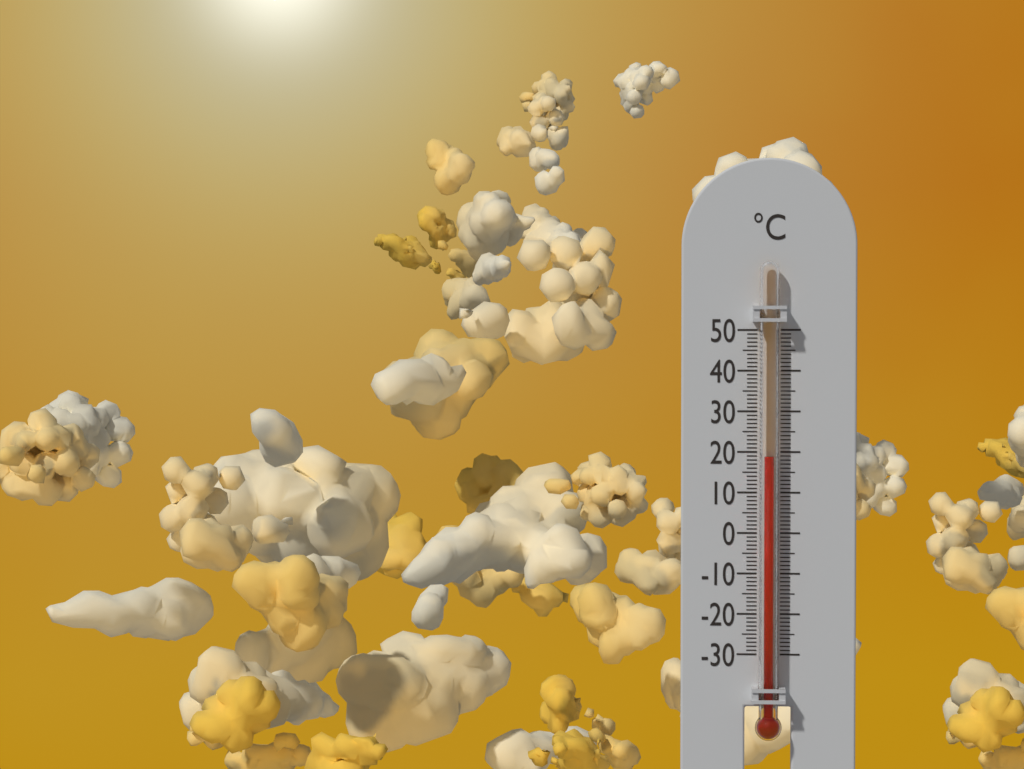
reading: 19 °C
